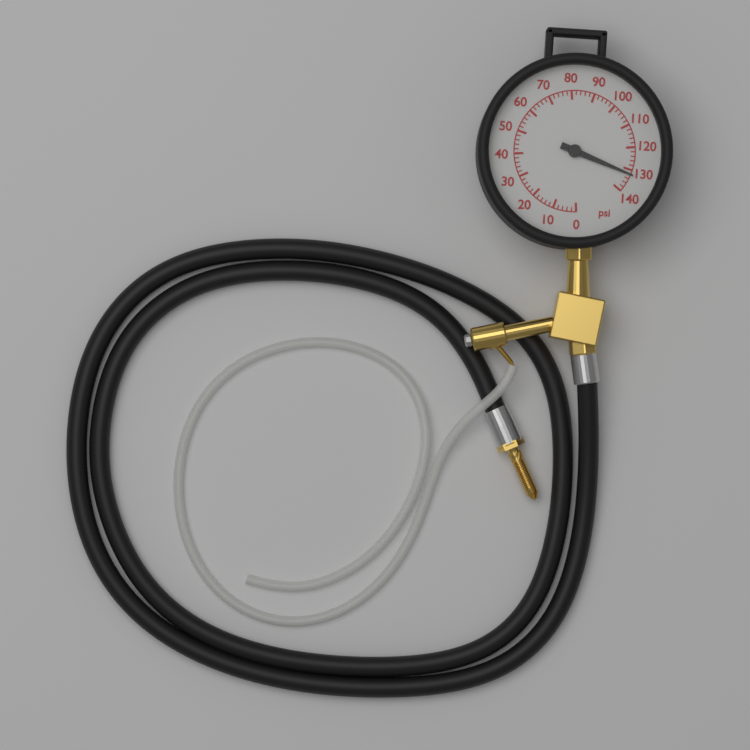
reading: 132 psi
